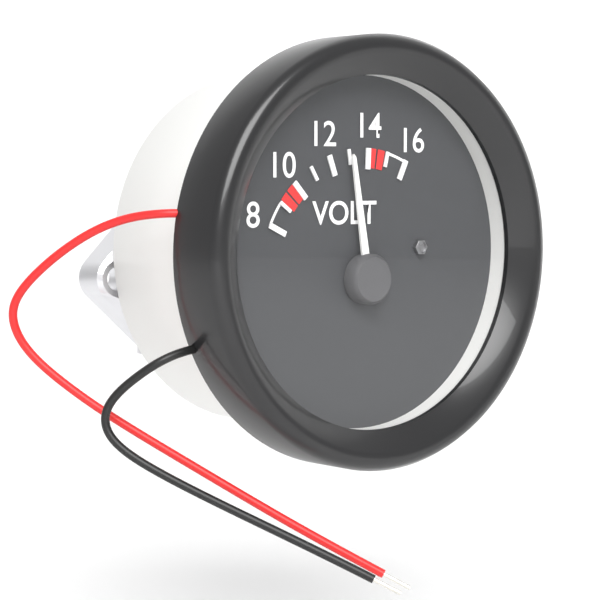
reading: 13 V
